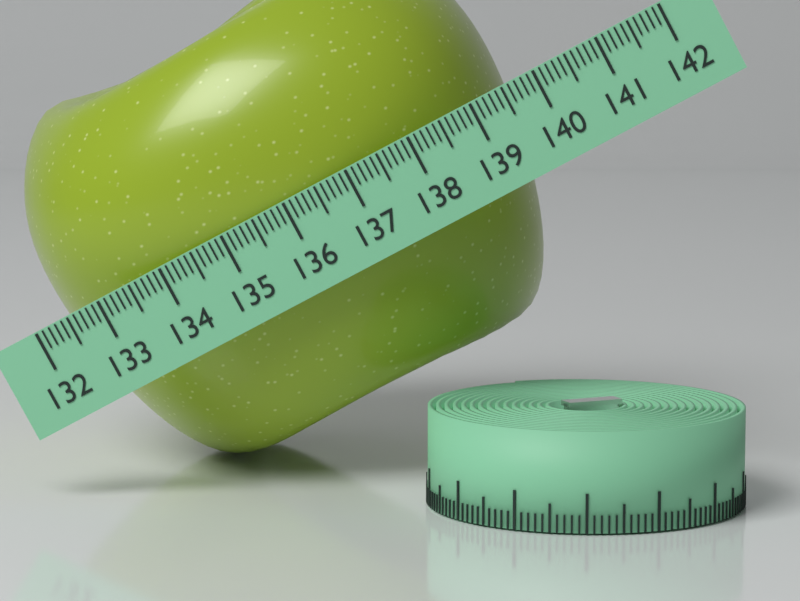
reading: 139.6 (no unit)
